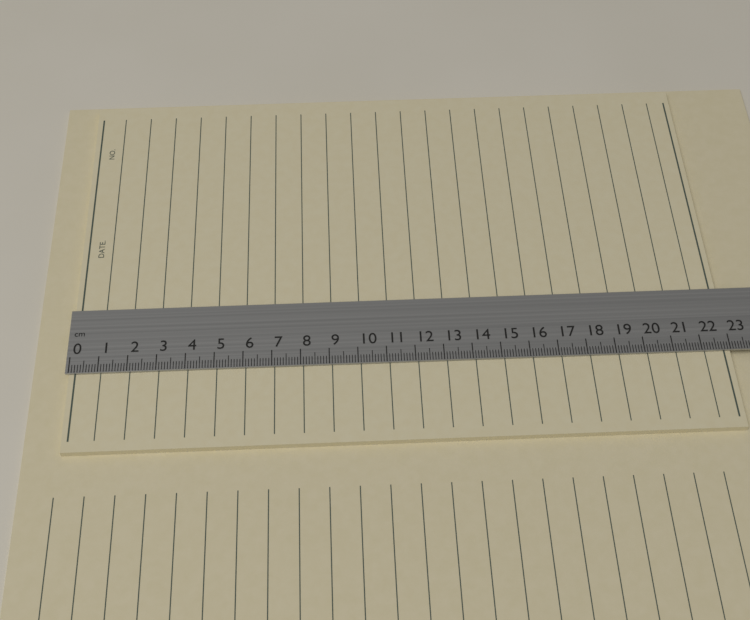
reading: 23.0 cm
